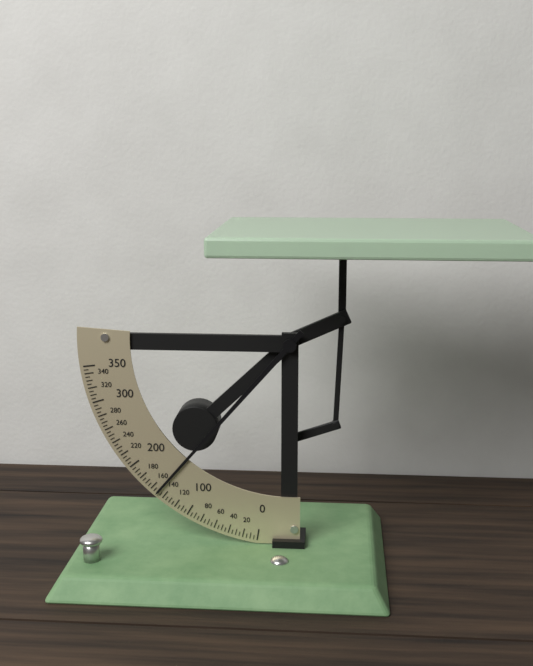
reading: 150 (no unit)
